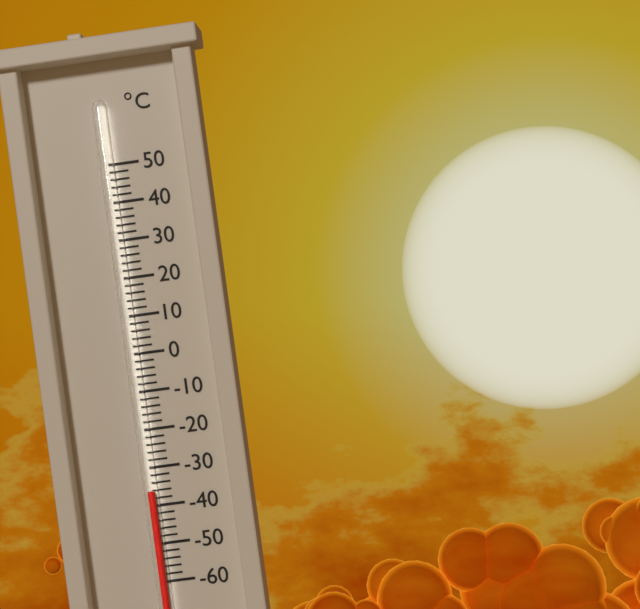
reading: -36 °C
